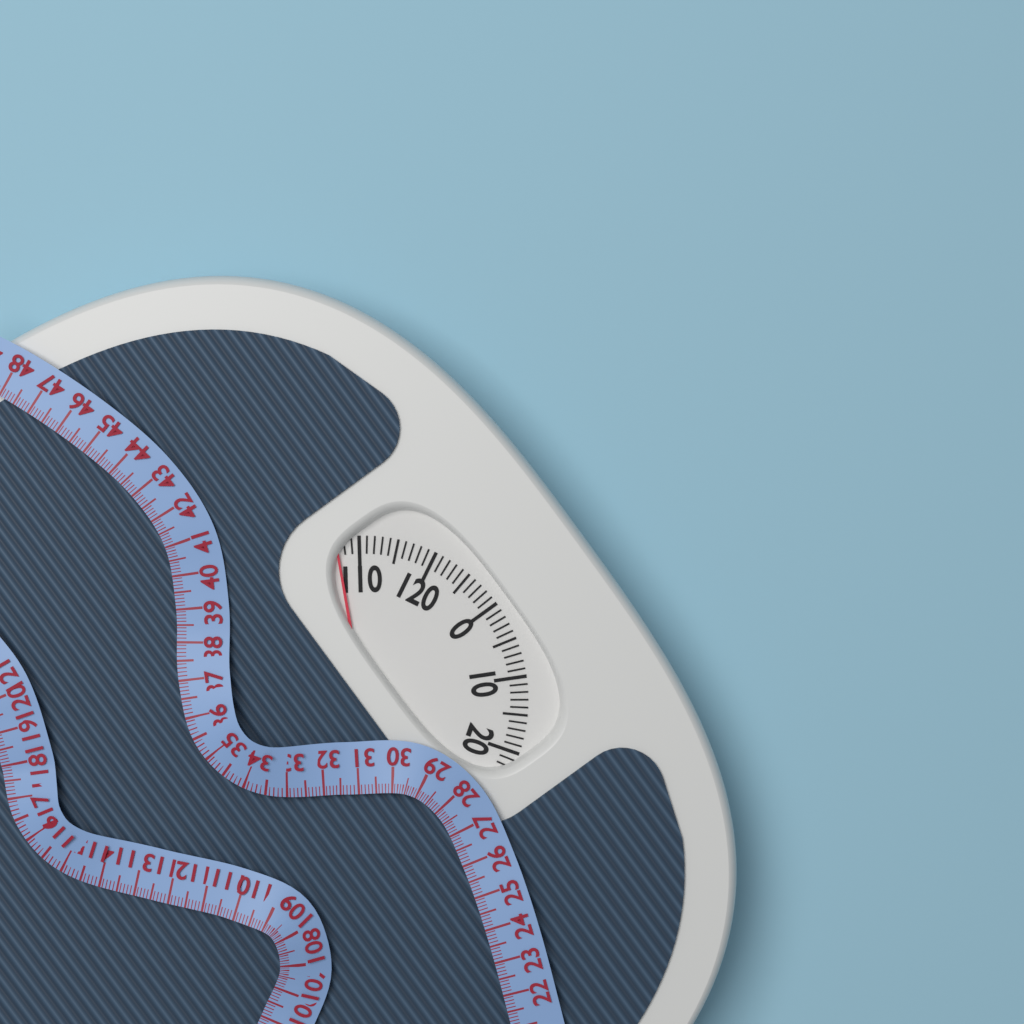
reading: 107 (no unit)
